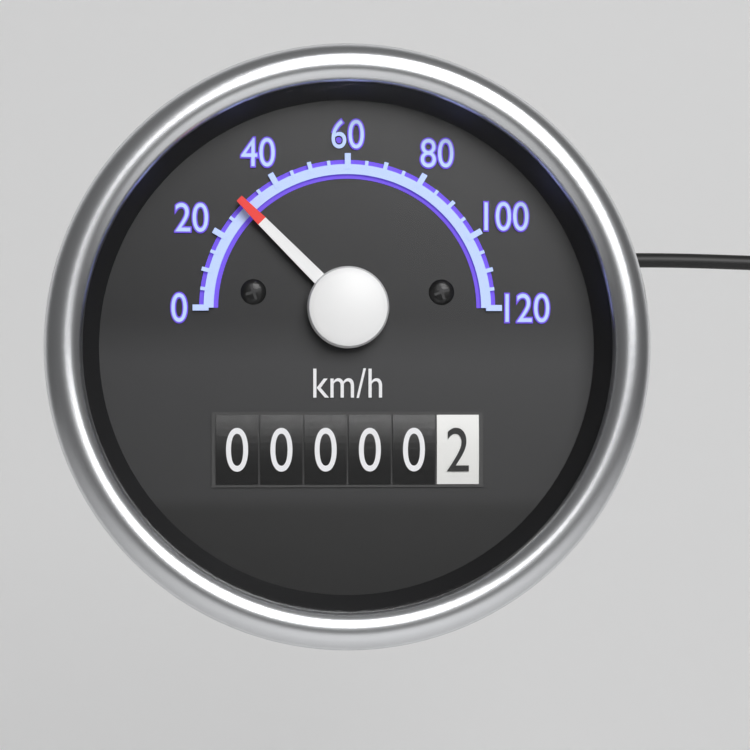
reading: 30 km/h
